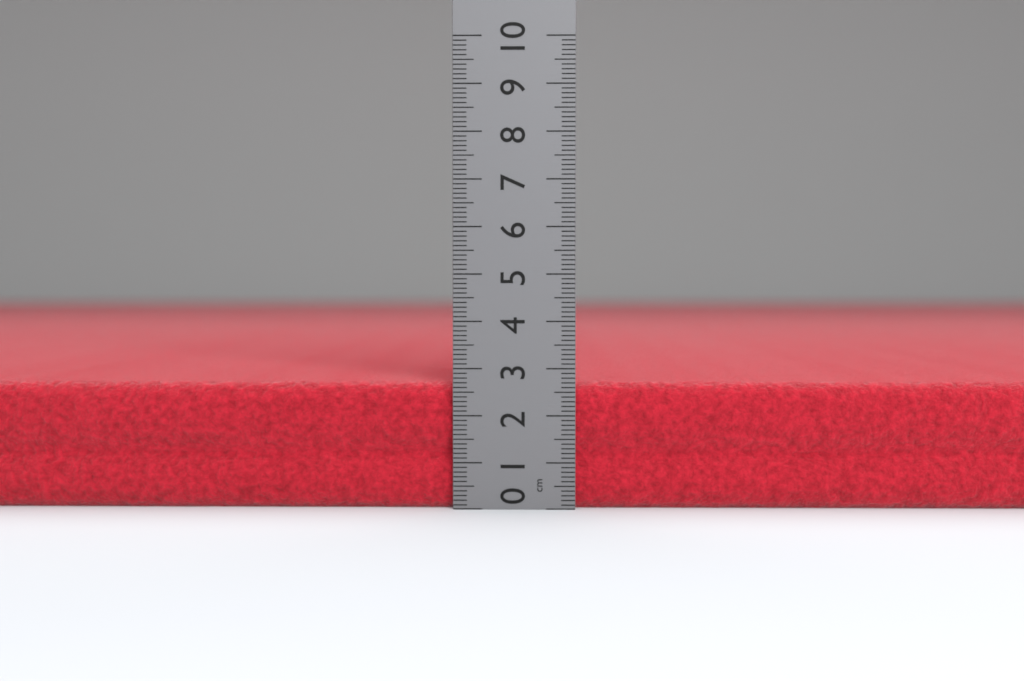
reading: 2.7 cm
